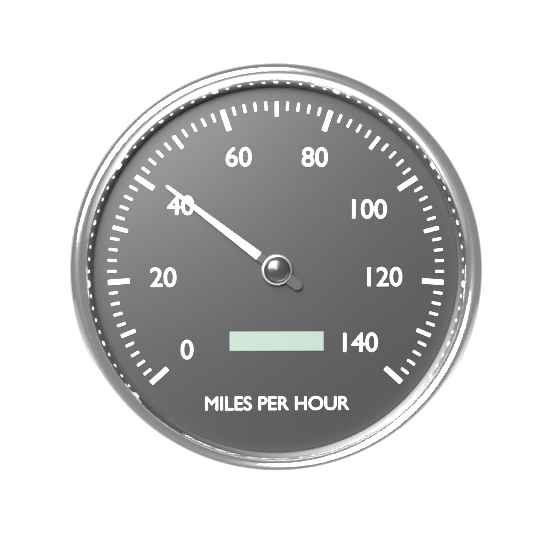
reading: 42 mph
